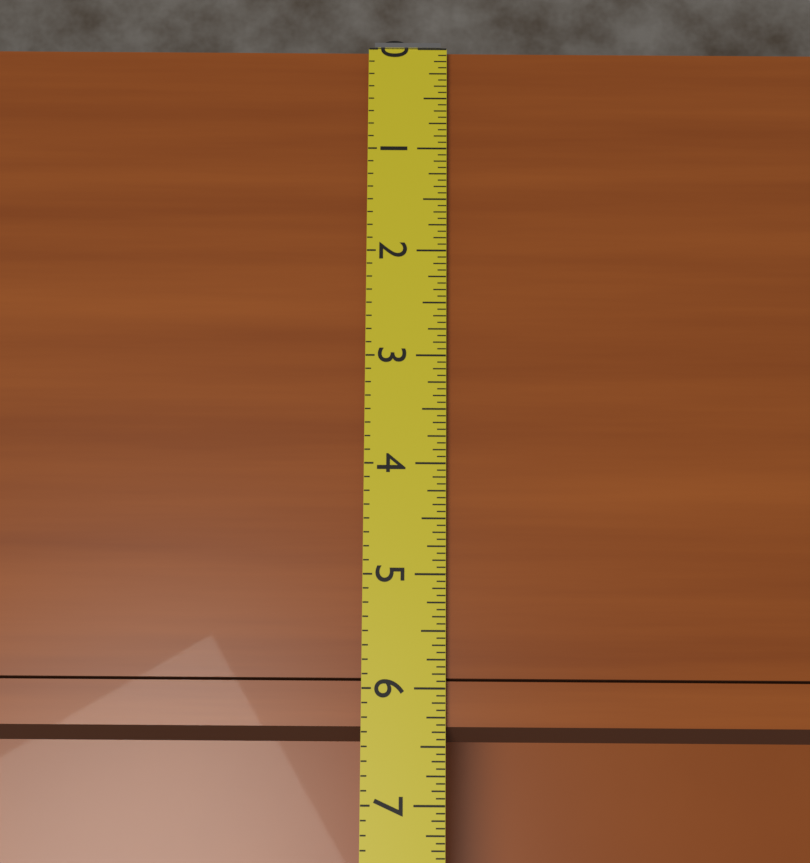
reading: 6.5000 (no unit)
